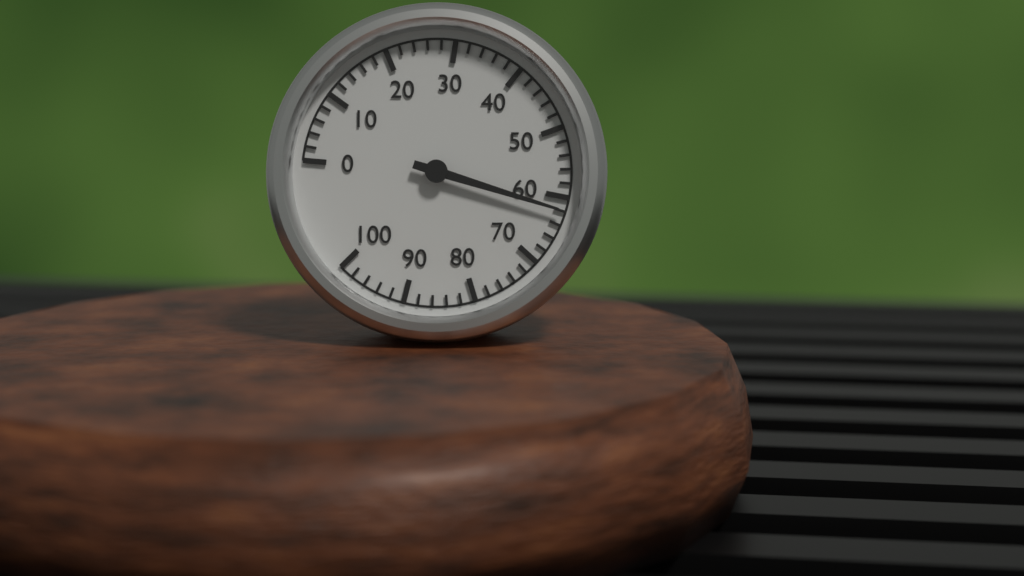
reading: 62 (no unit)
